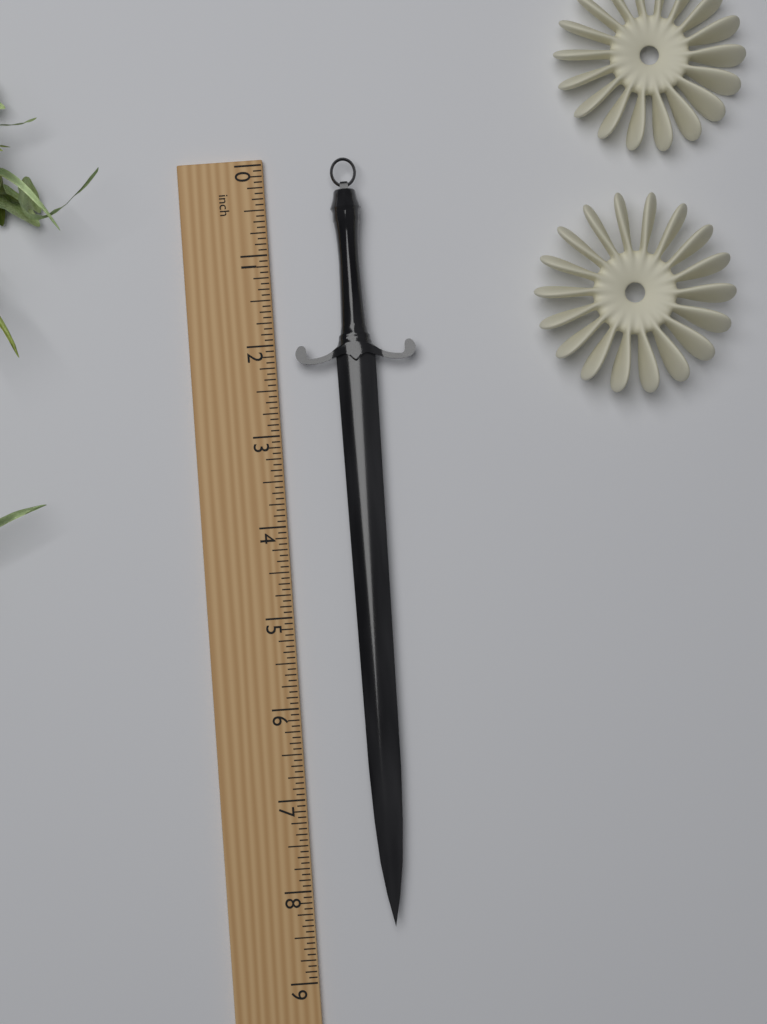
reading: 8.4375 inch
